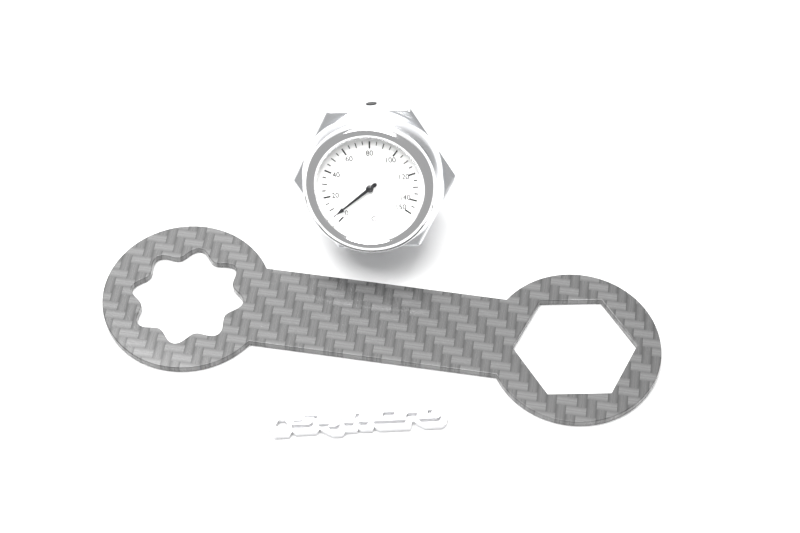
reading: 5 °C
